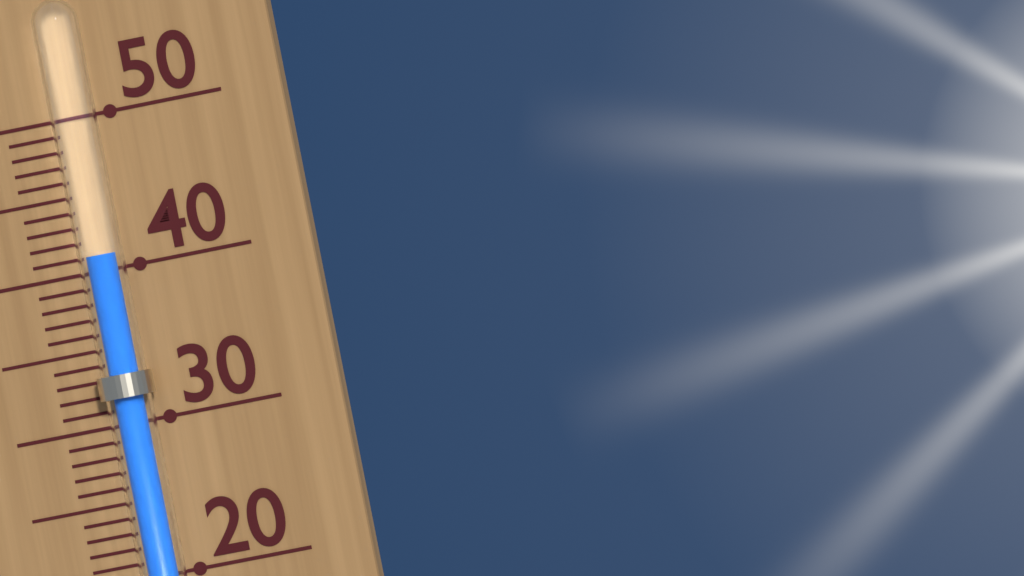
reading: 41 (no unit)
